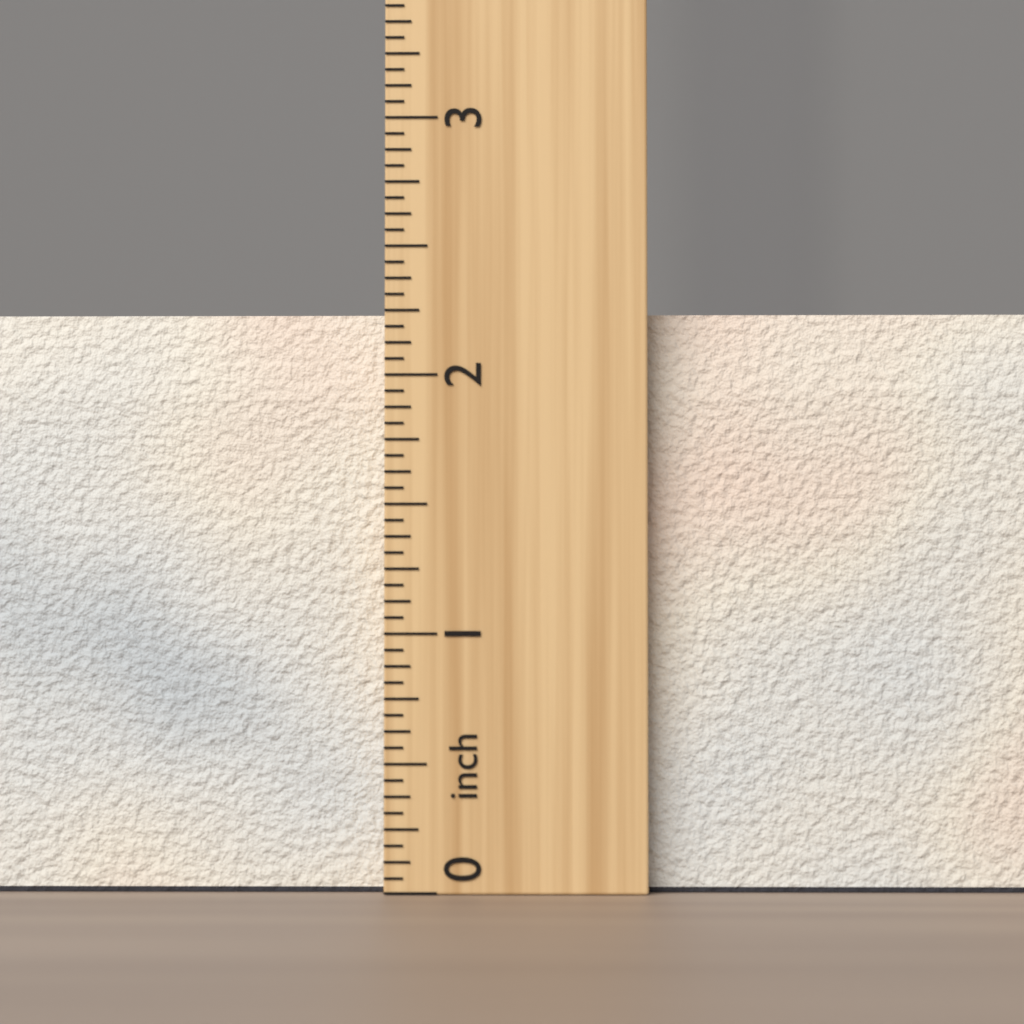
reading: 2.2500 inch
